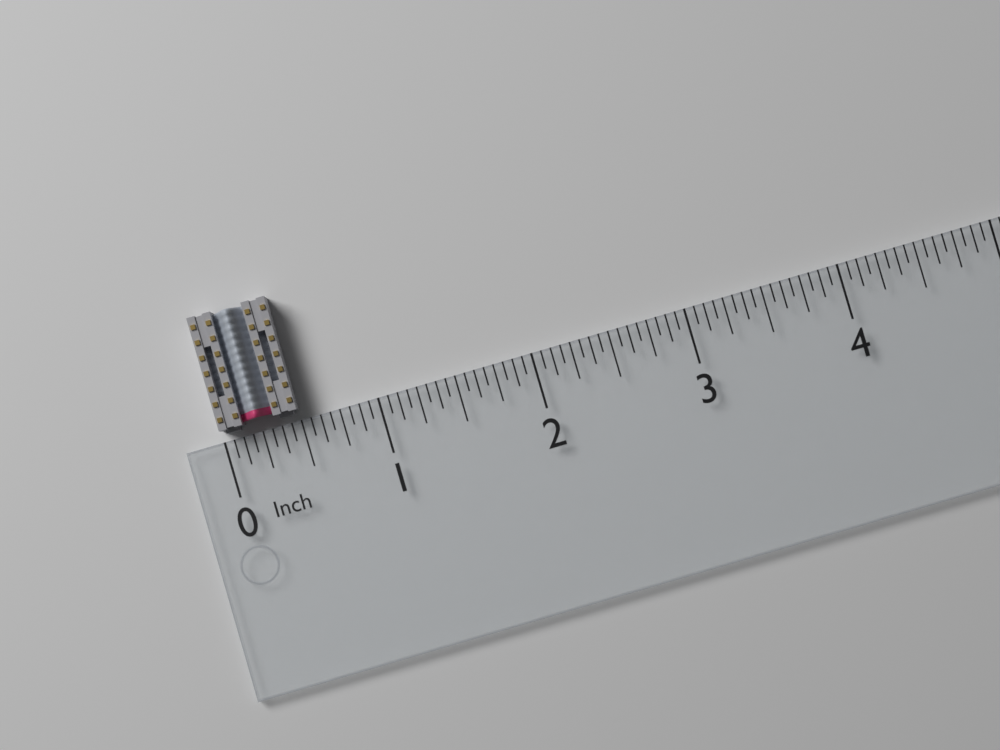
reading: 0.5000 in
